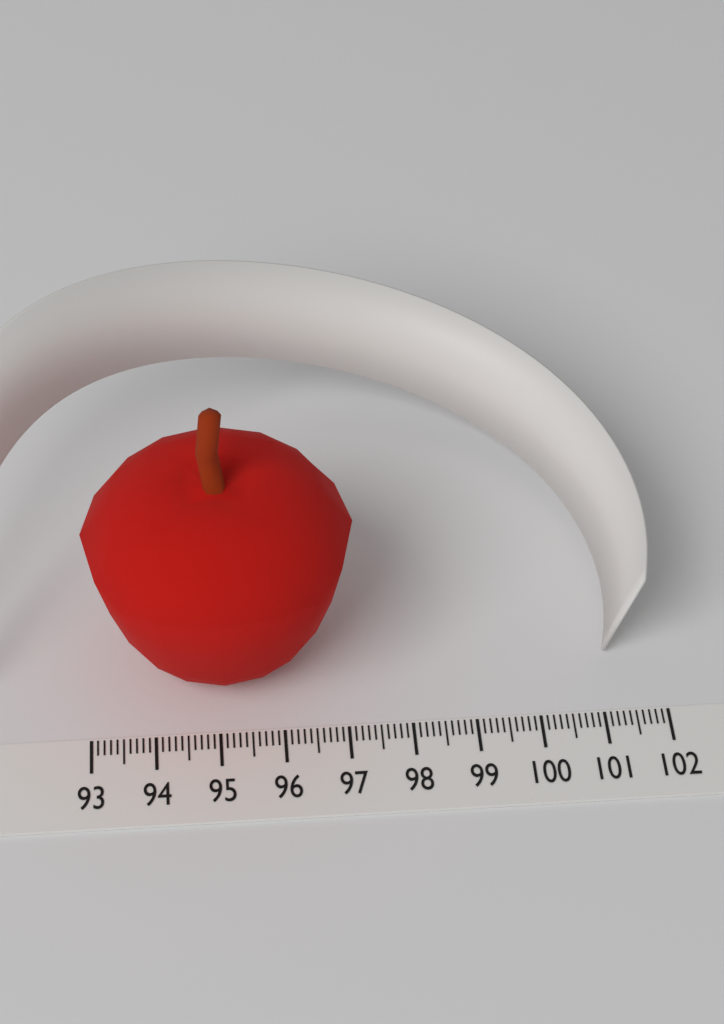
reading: 97.2 (no unit)
